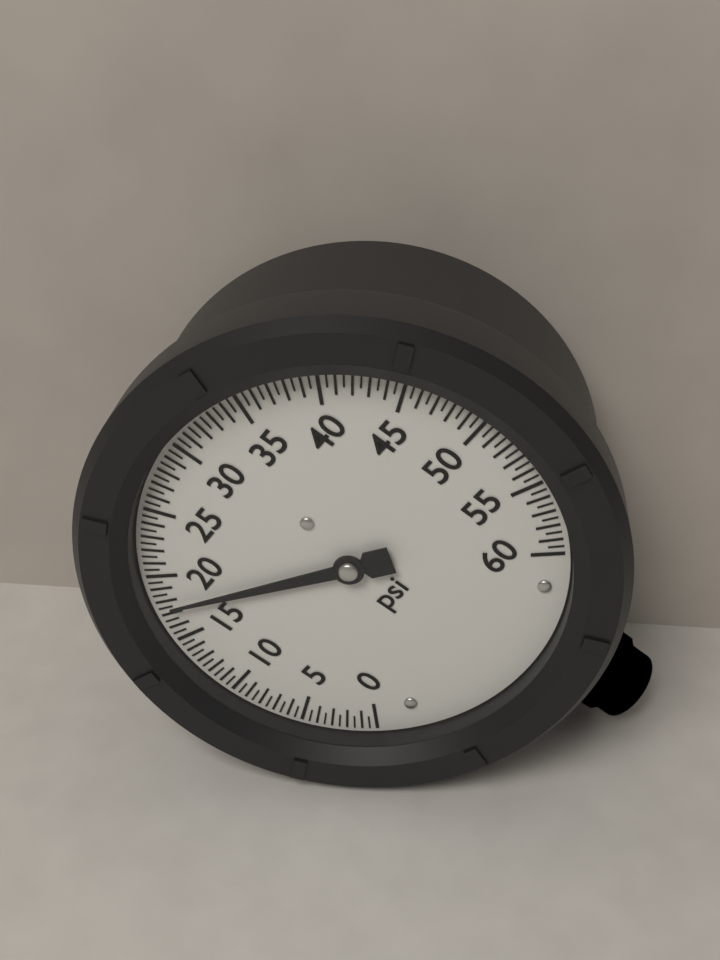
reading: 17.5 psi
